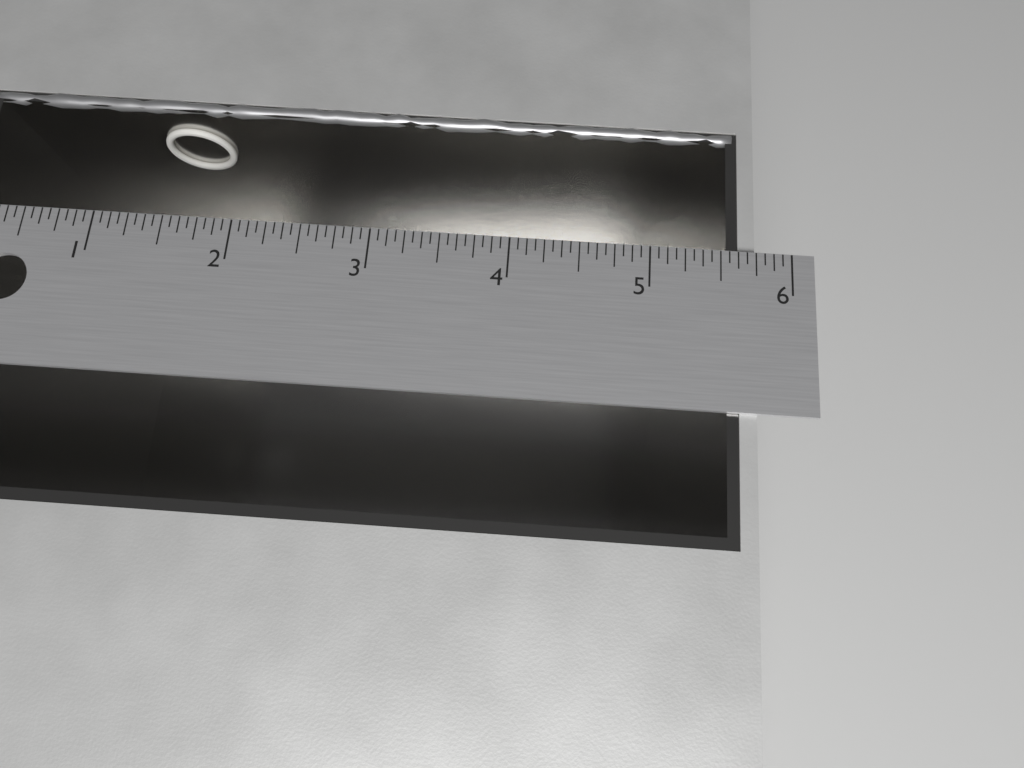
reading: 5.6250 in
